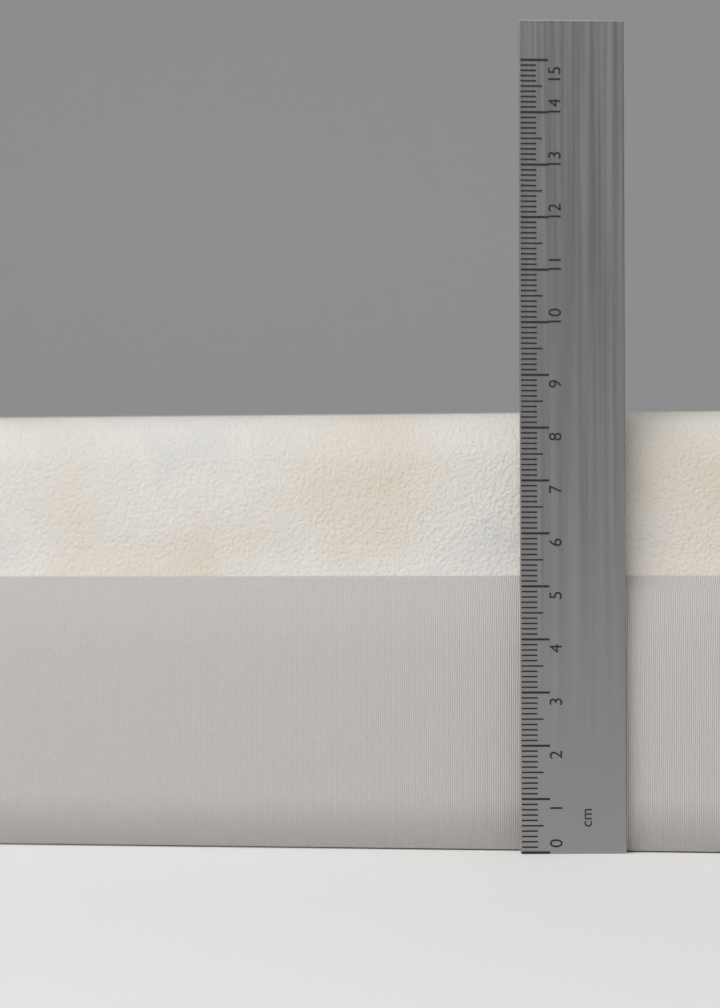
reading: 8.4 cm
